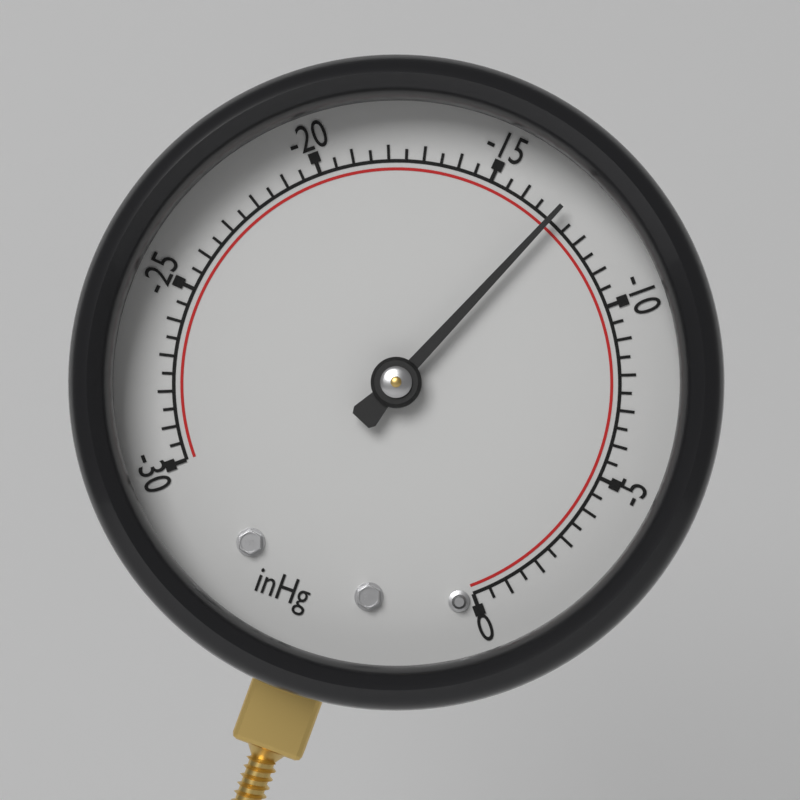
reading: -13.0 inHg
